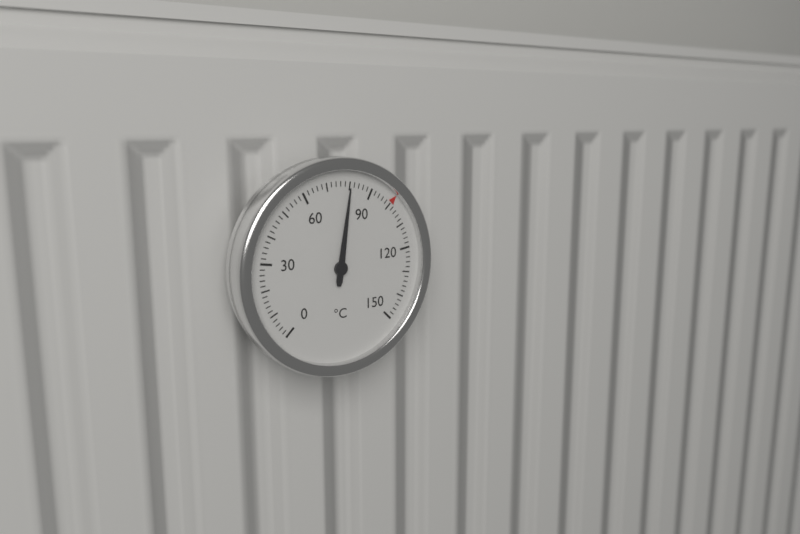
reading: 80 °C
